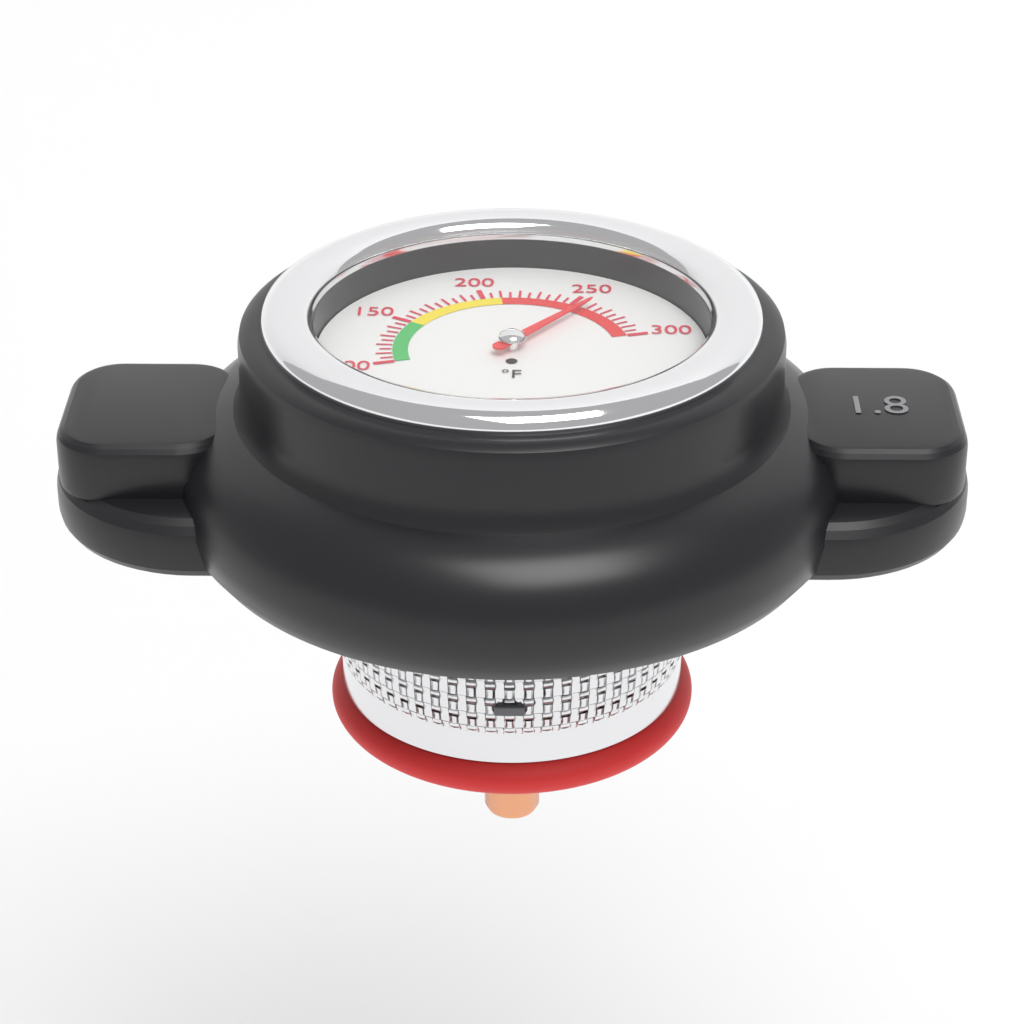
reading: 260 °F
